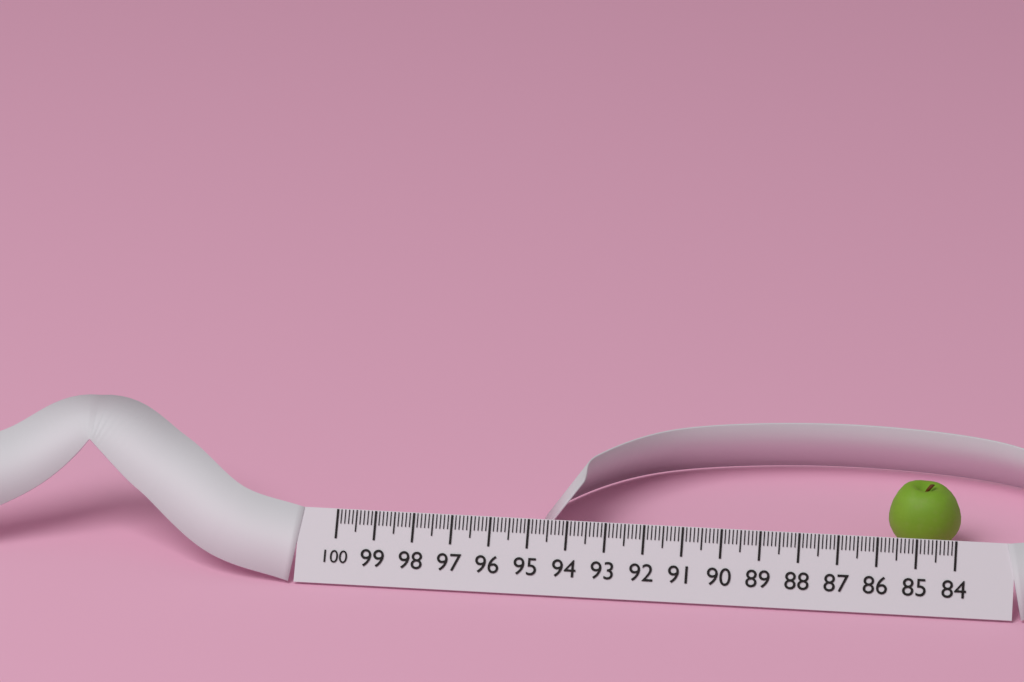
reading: 85.9 (no unit)
